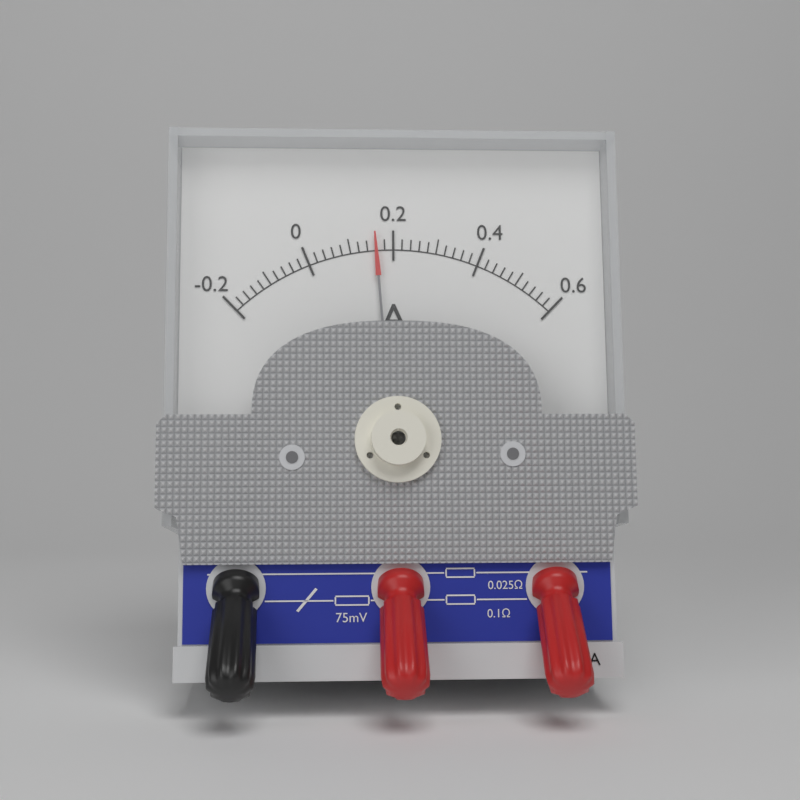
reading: 0.16 A
